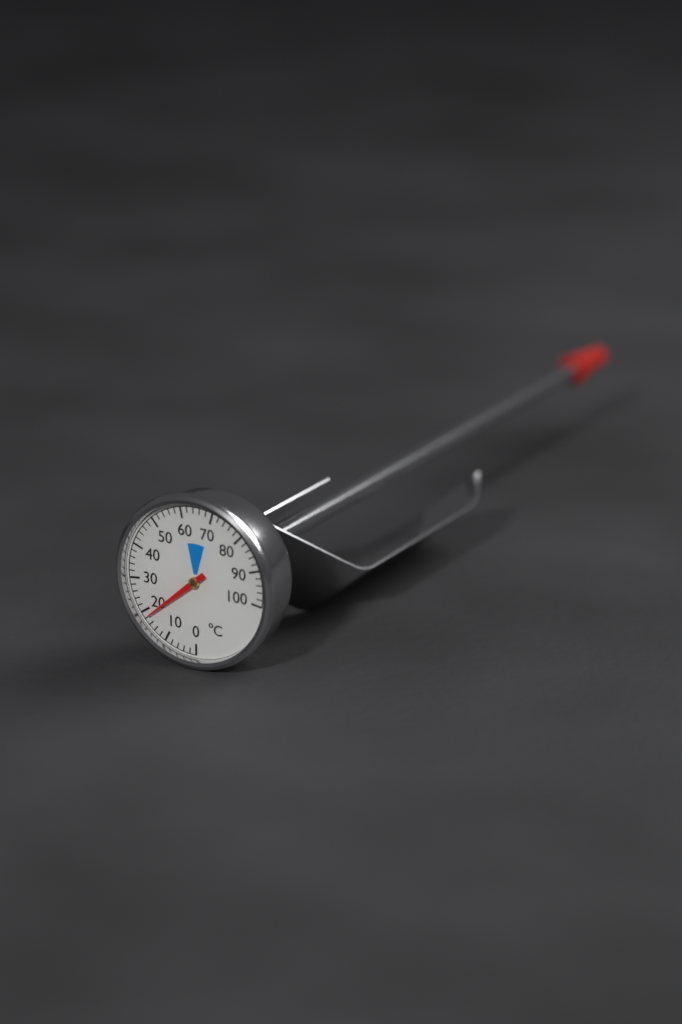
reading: 18 °C
